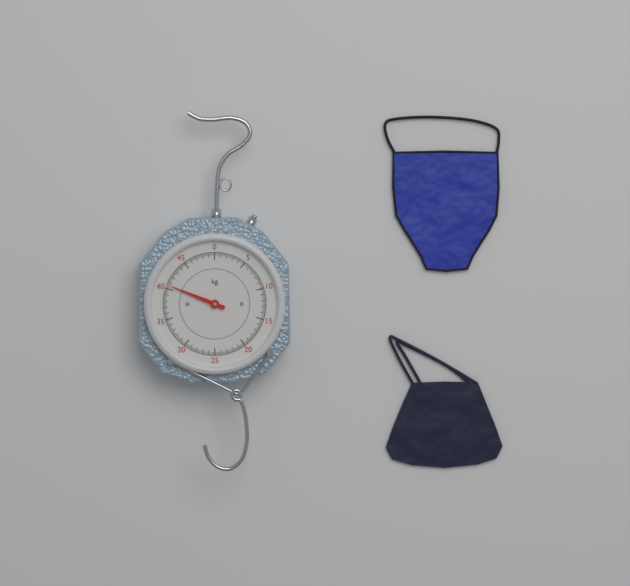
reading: 40.6 kg
